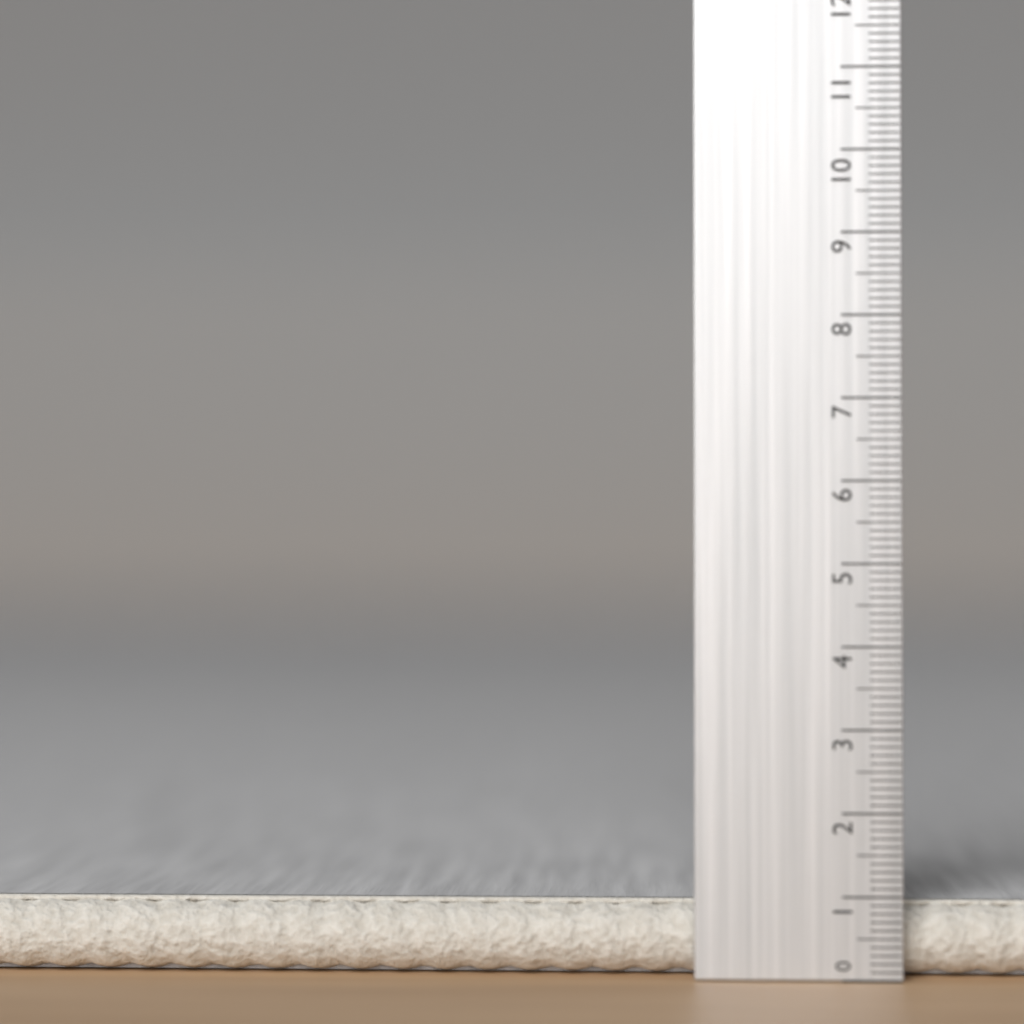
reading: 0.9 (no unit)
